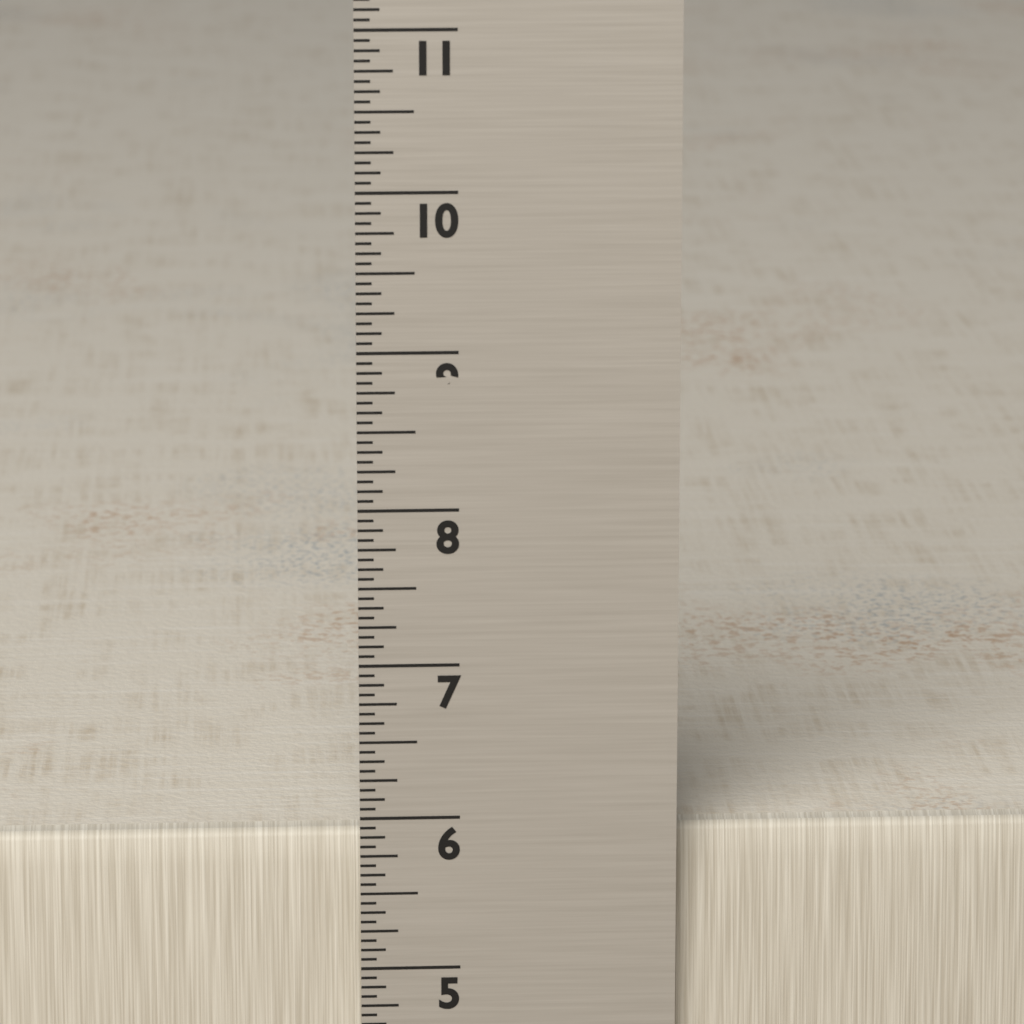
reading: 5.8750 in
